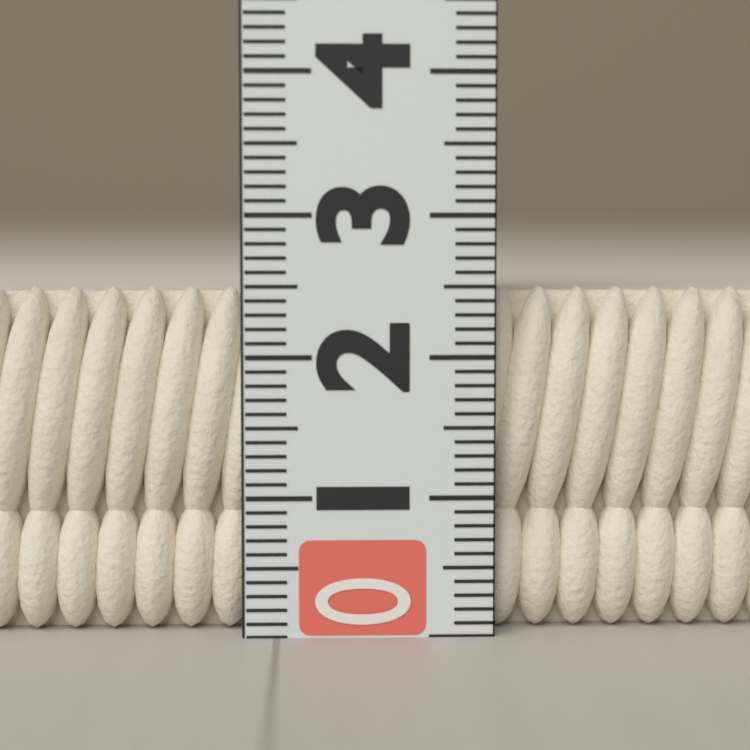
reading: 2.5 (no unit)
